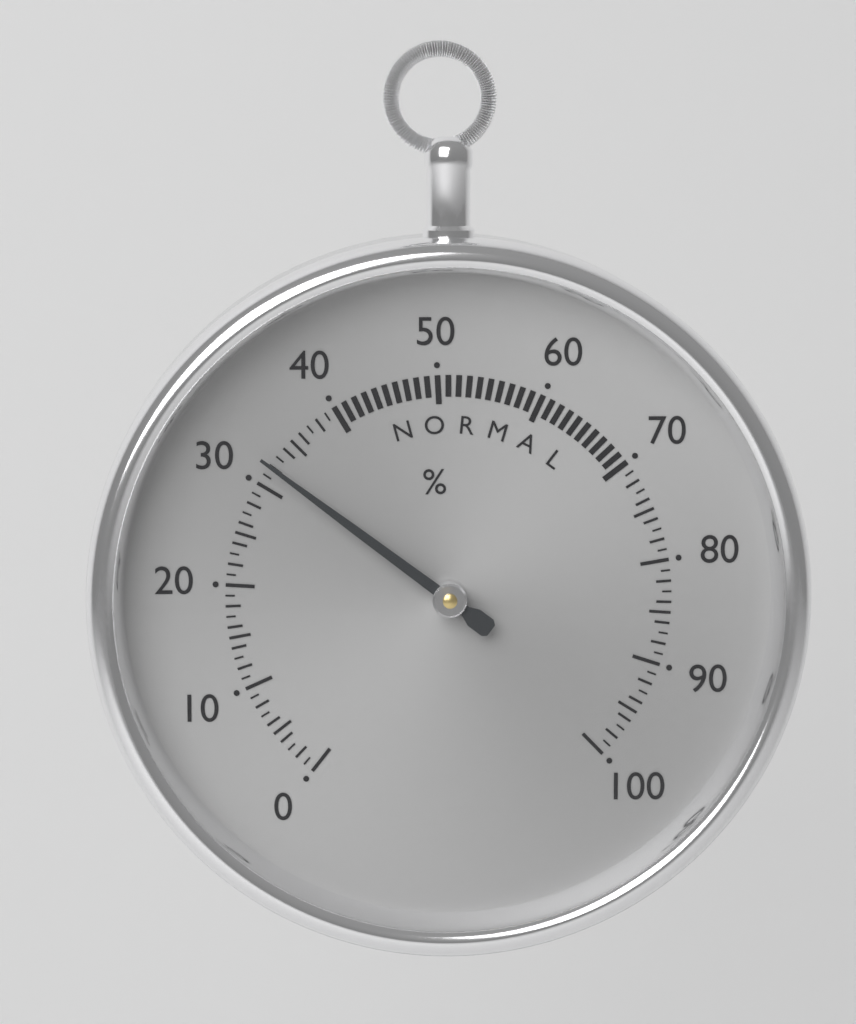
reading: 32 %
